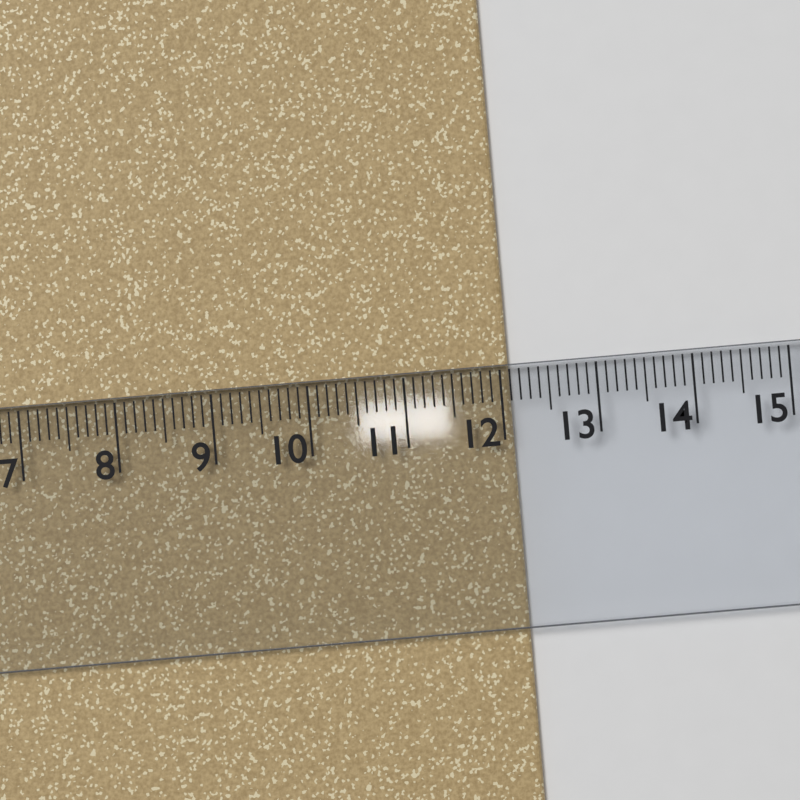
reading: 12.1 cm
